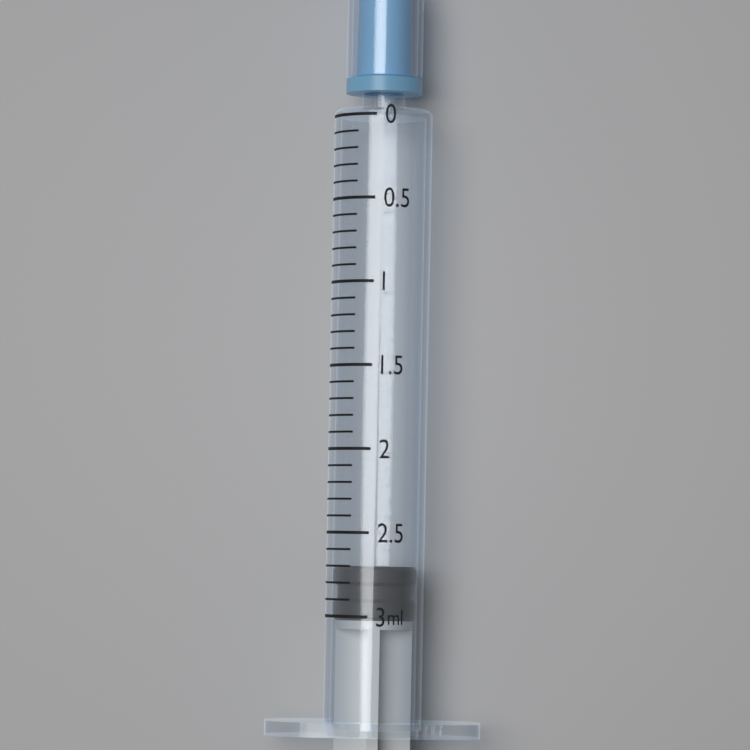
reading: 2.7 ml
